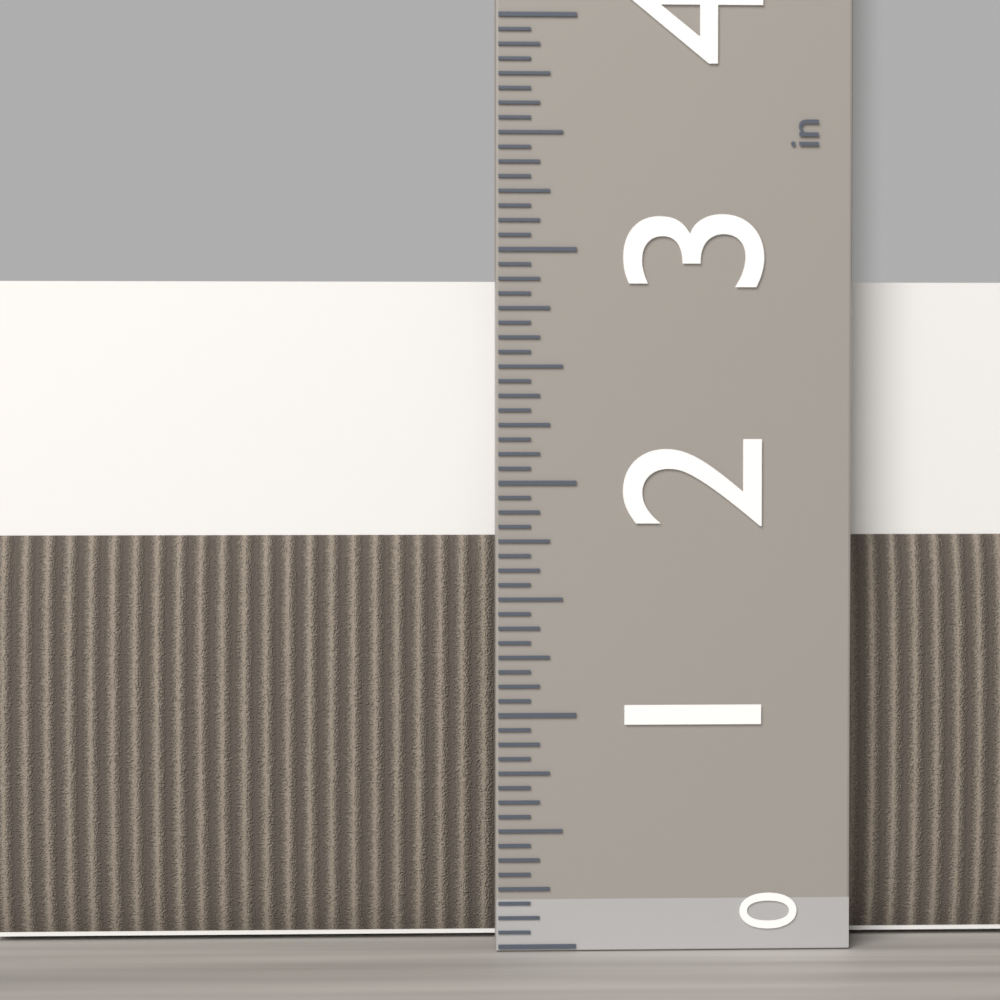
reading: 2.8750 in
